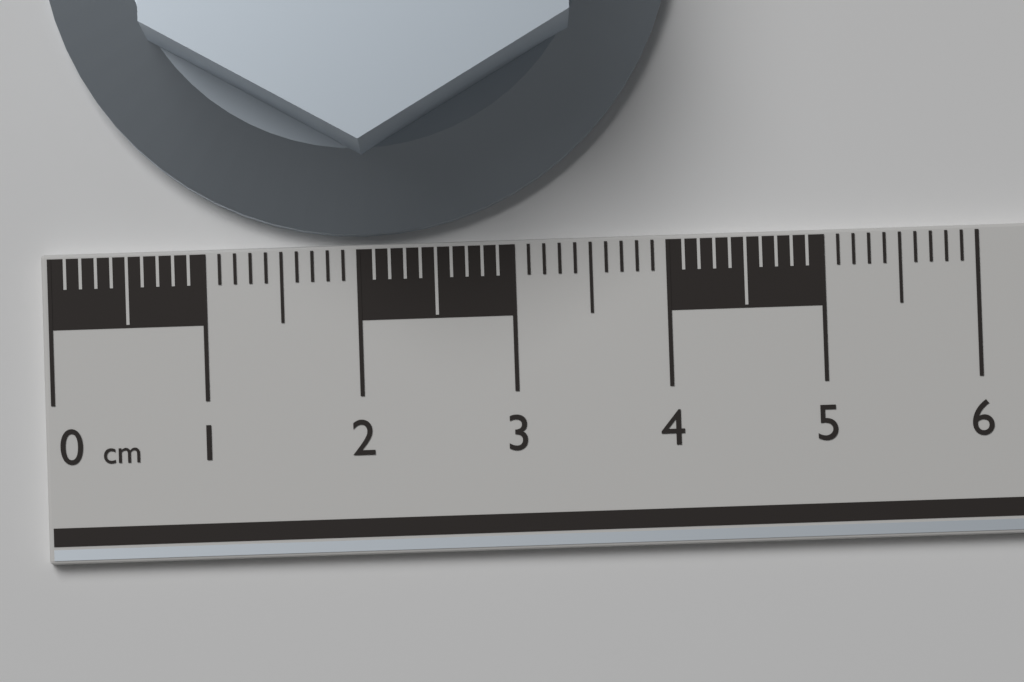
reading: 4.1 cm
